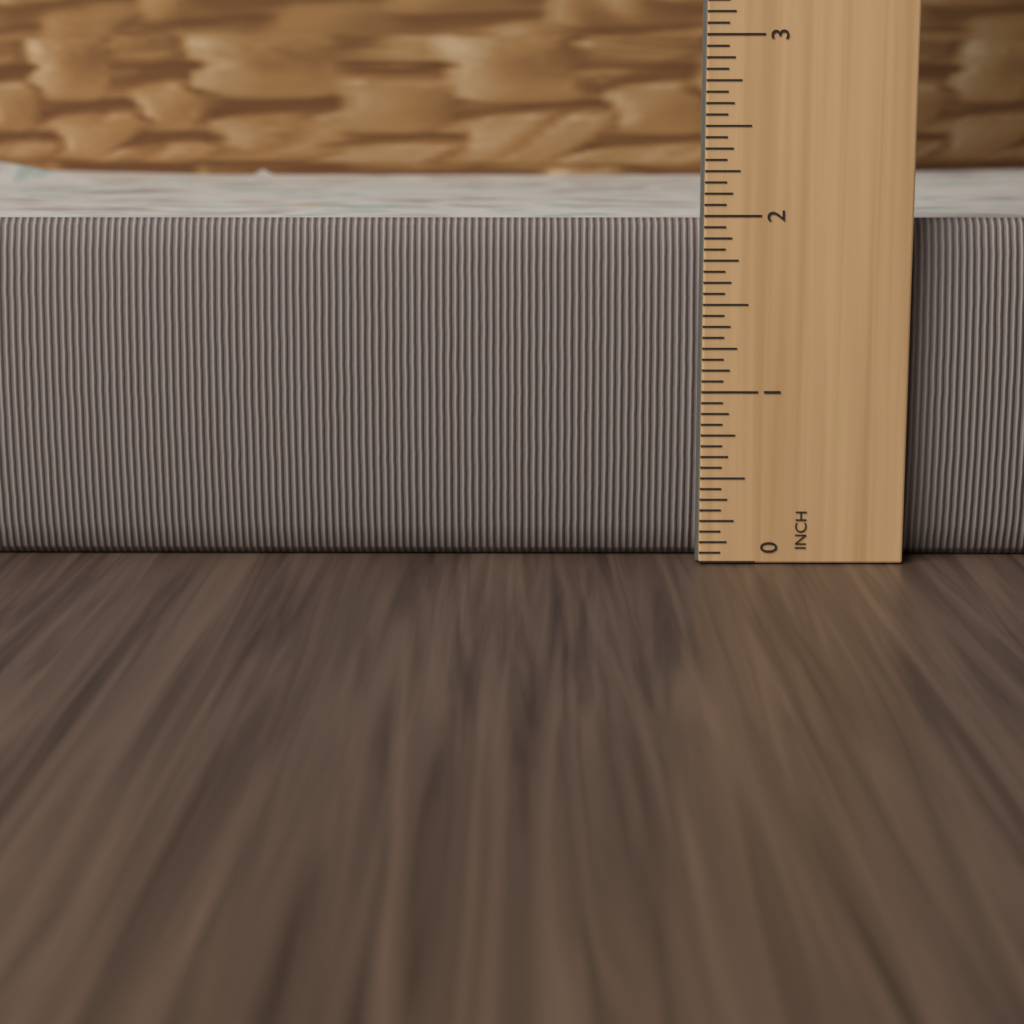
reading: 2.1250 inch
